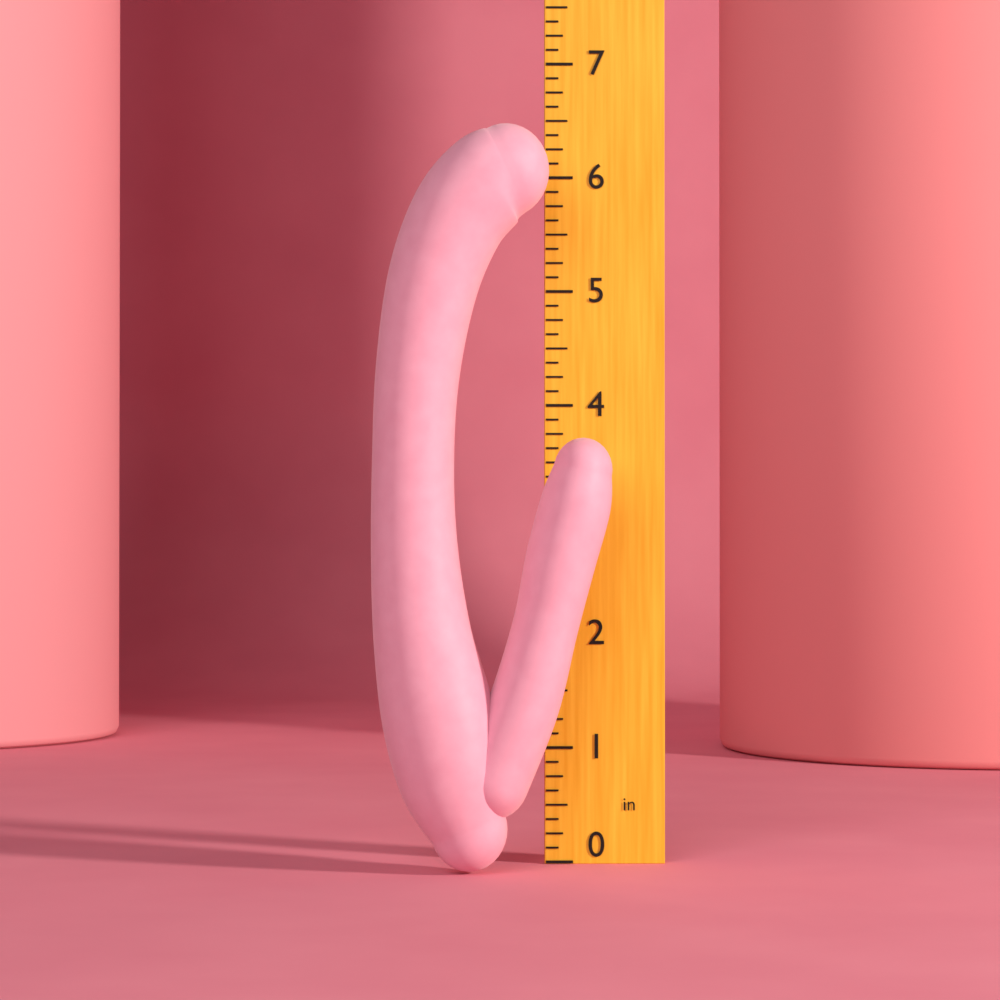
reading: 6.375 in
